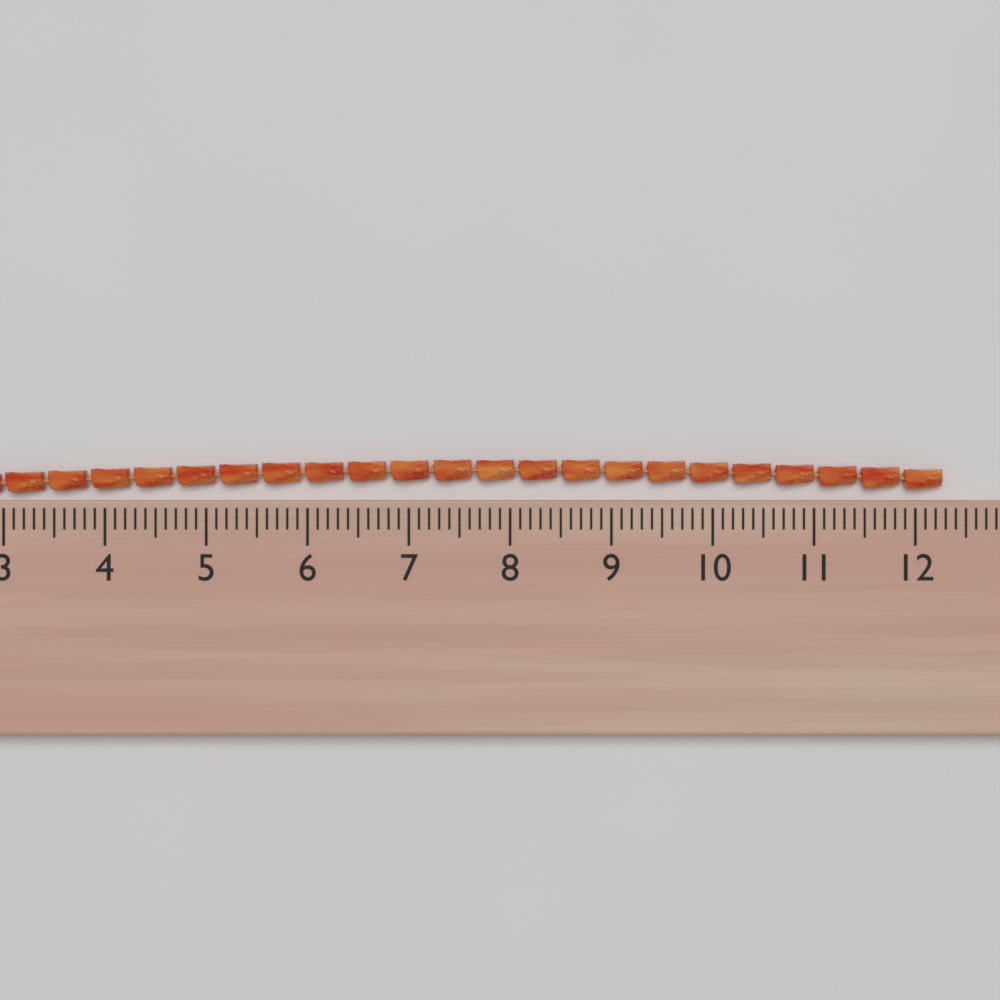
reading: 12.3 (no unit)
